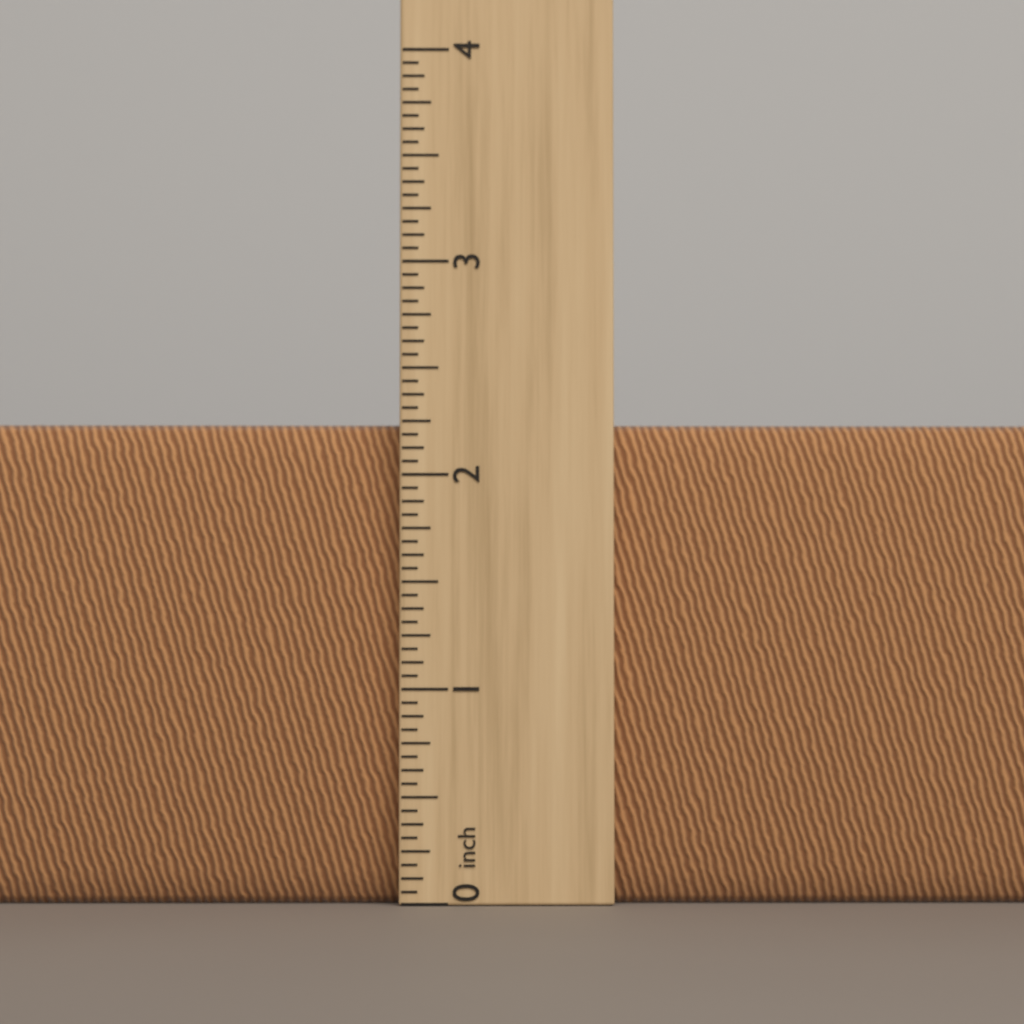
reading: 2.2500 inch
